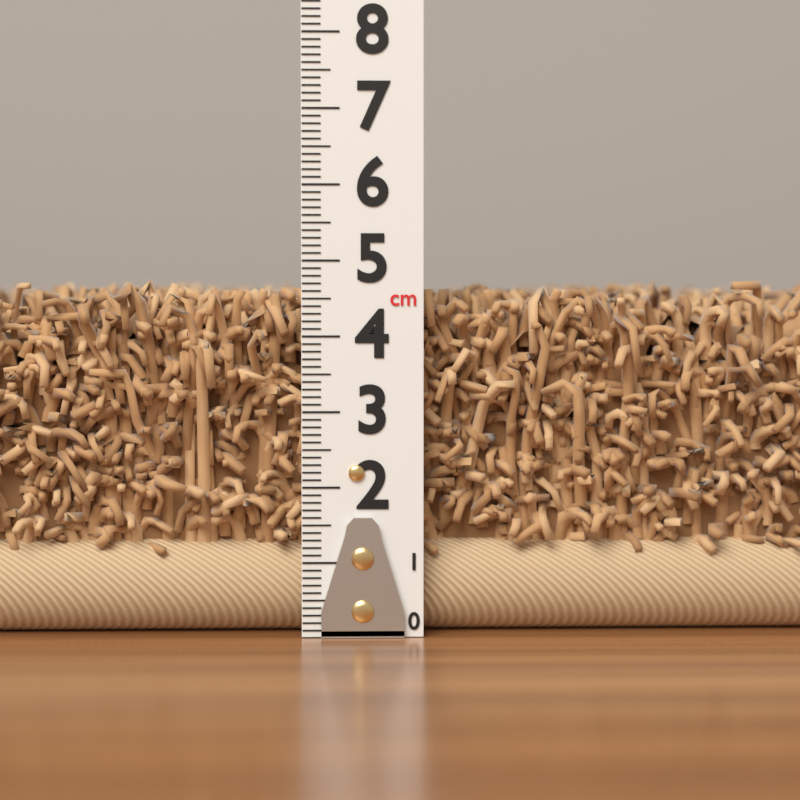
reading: 4.9 cm
